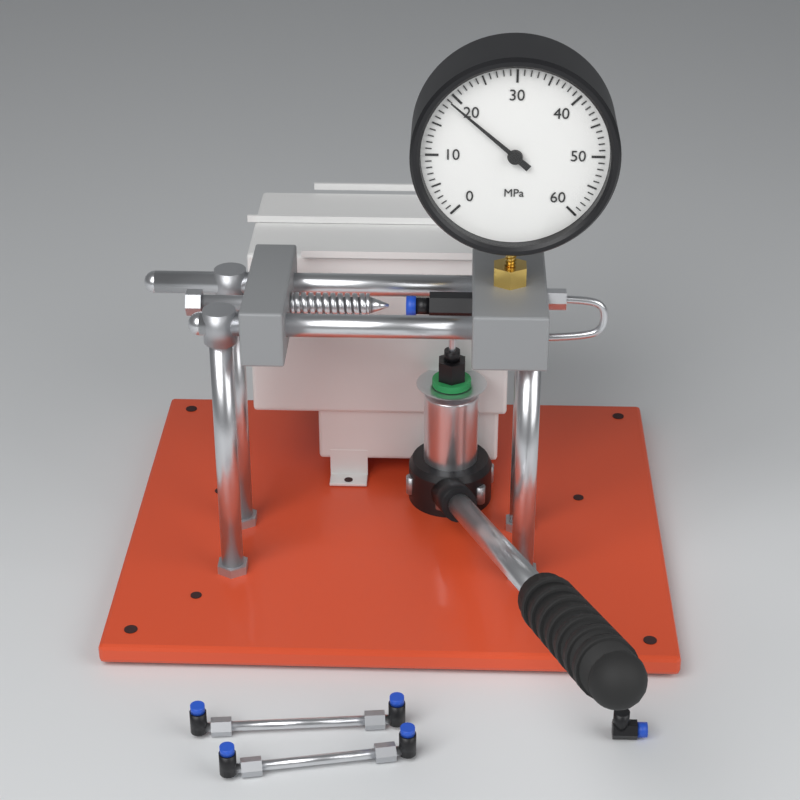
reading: 19 MPa
